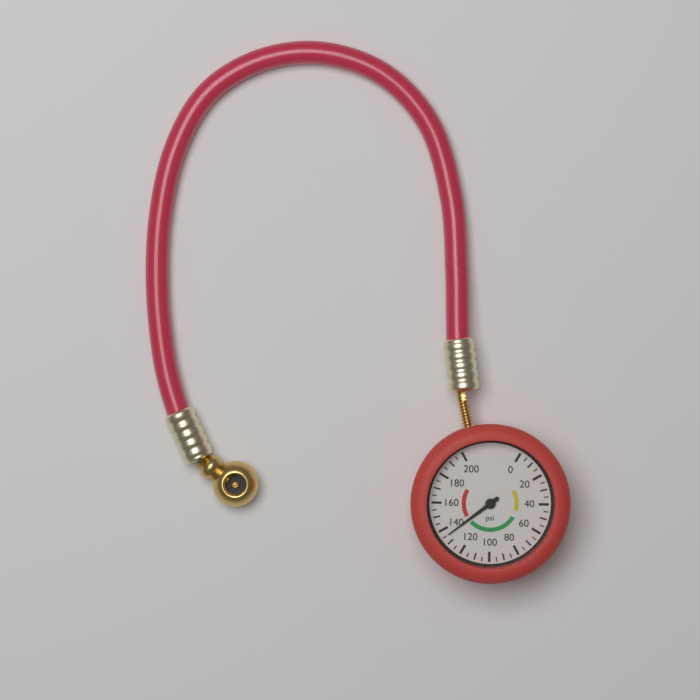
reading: 135 psi
